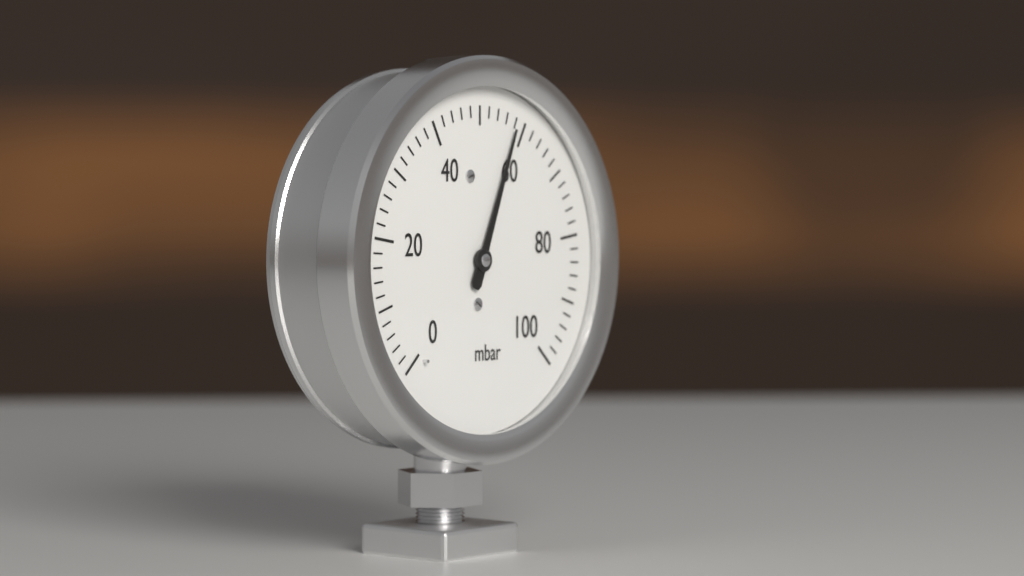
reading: 58 mbar
